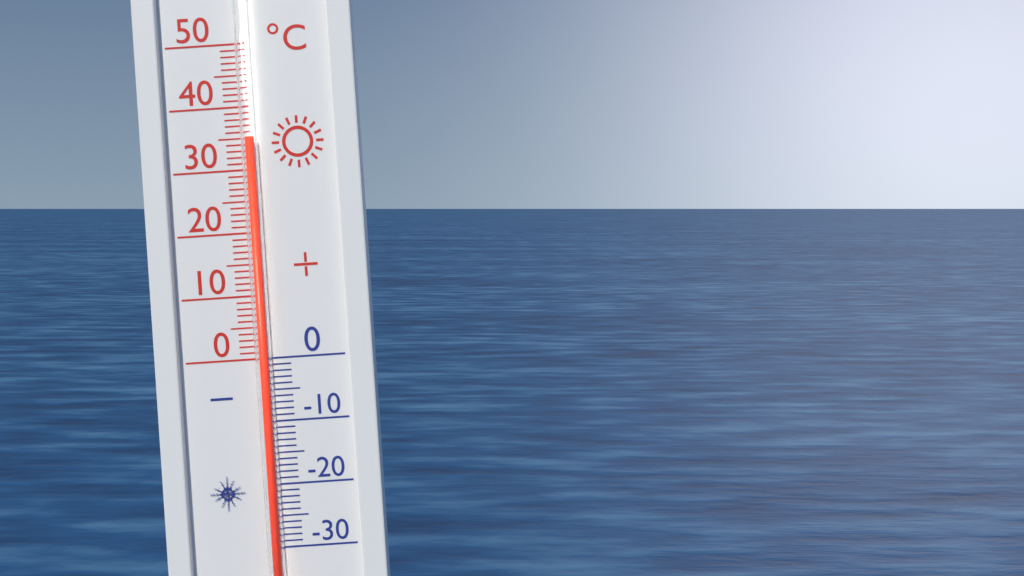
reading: 35 °C
